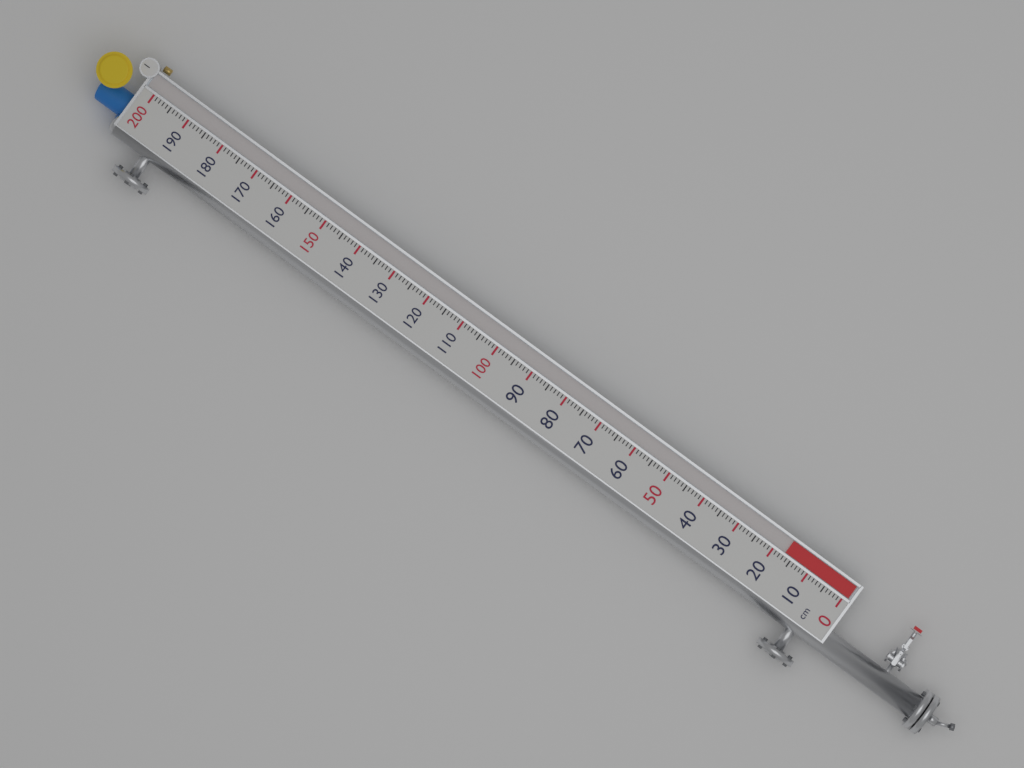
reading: 17 cm
